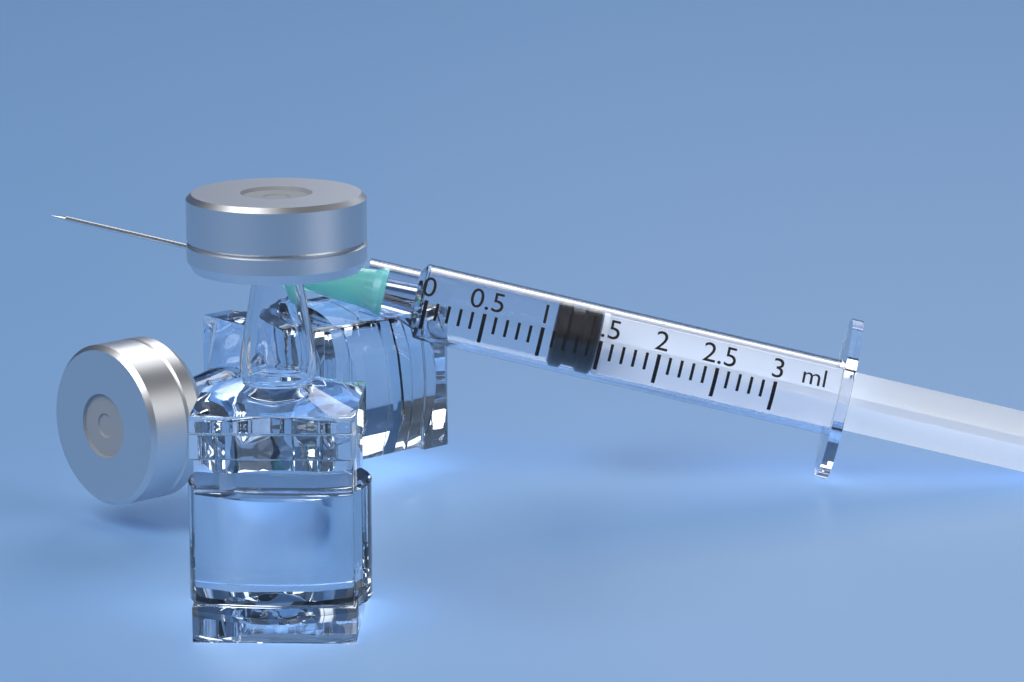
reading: 1.1 ml
